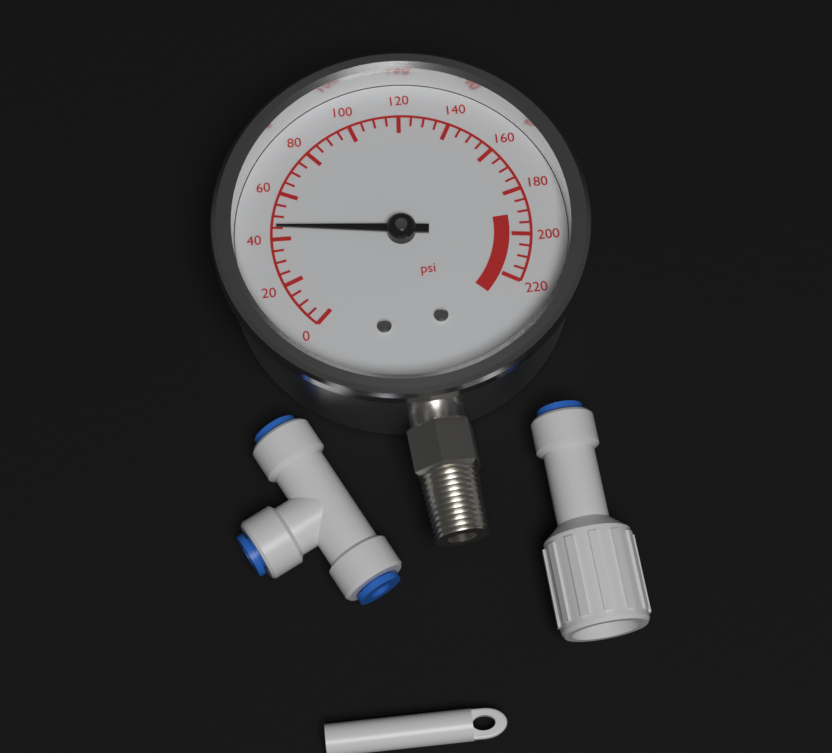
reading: 45 psi
